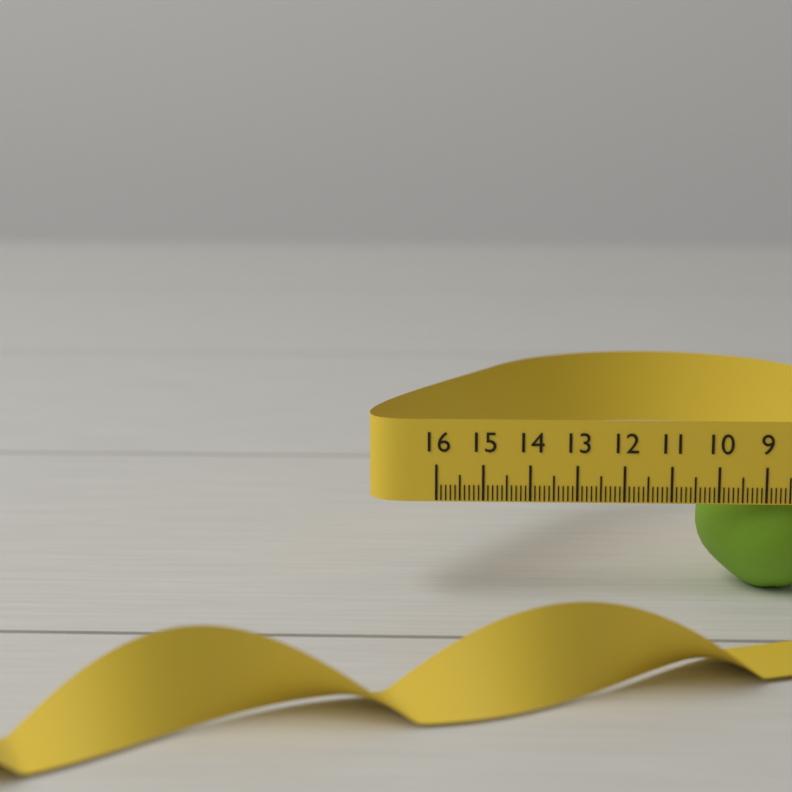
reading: 10.3 (no unit)
